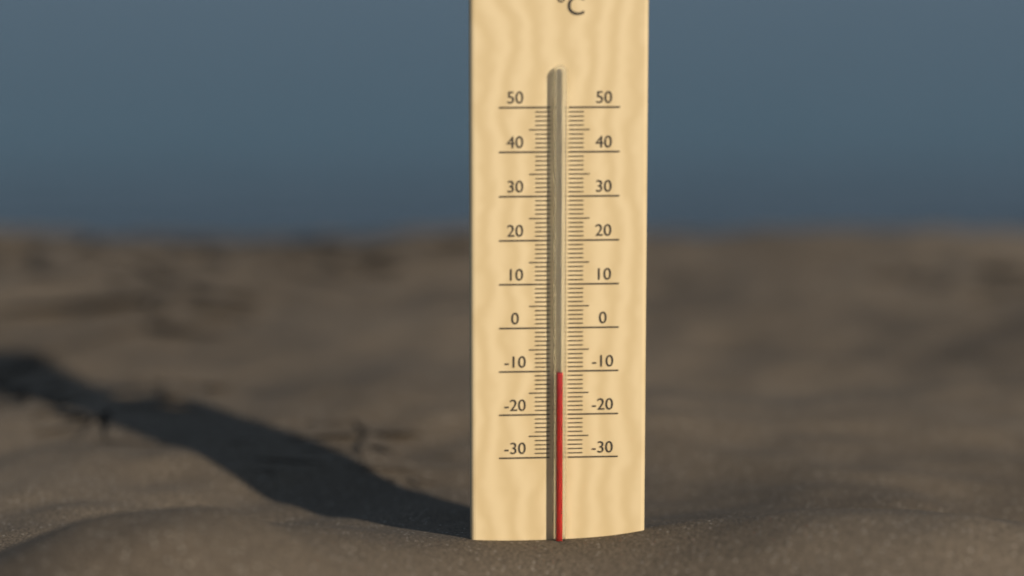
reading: -10 °C
